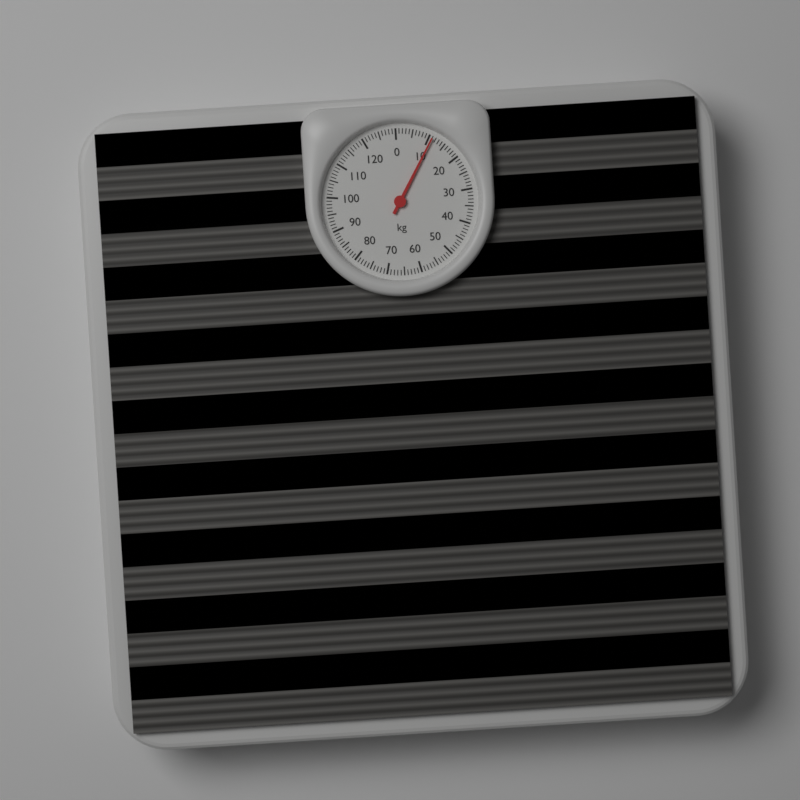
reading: 11 kg
